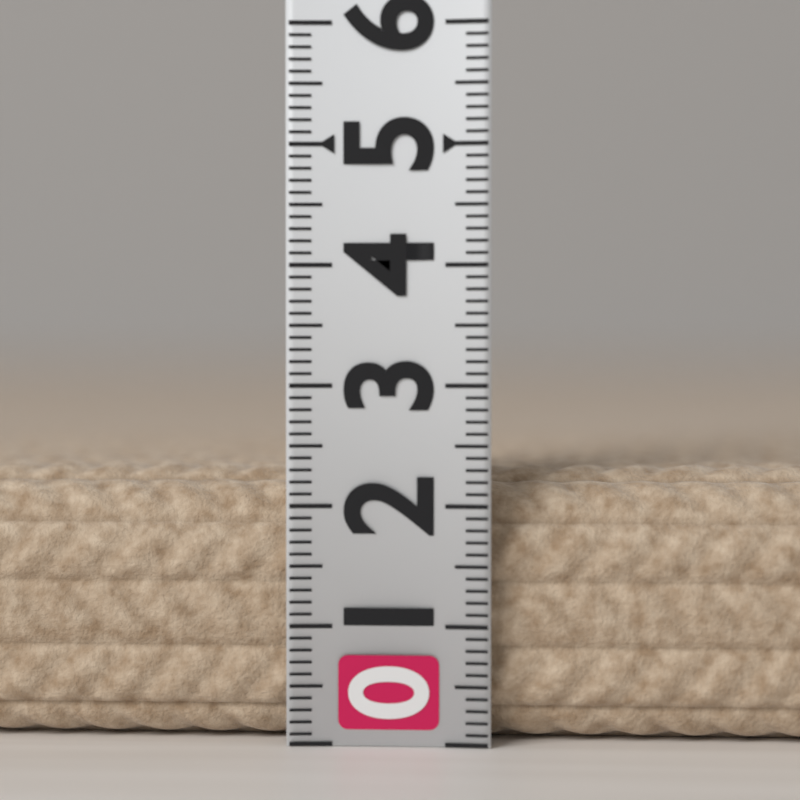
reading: 2.3 (no unit)
